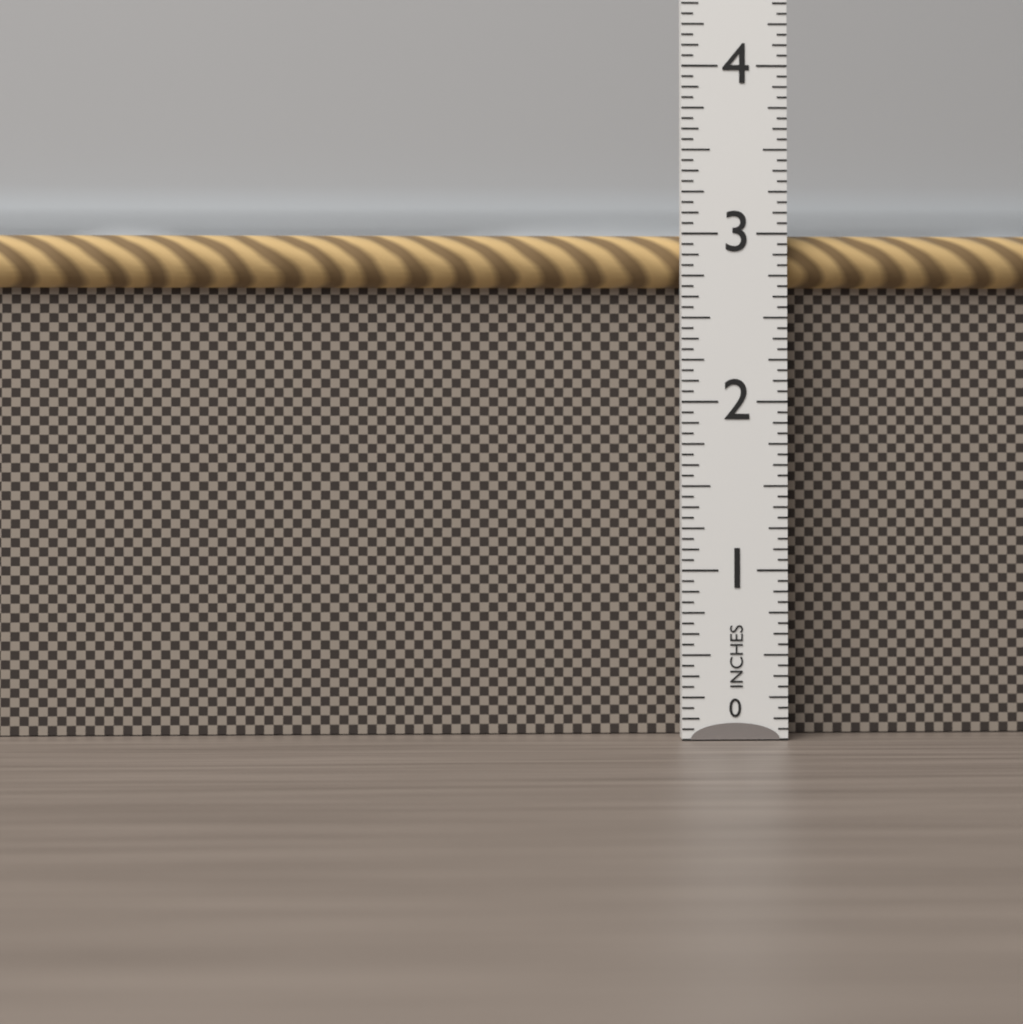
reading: 3.0000 in
